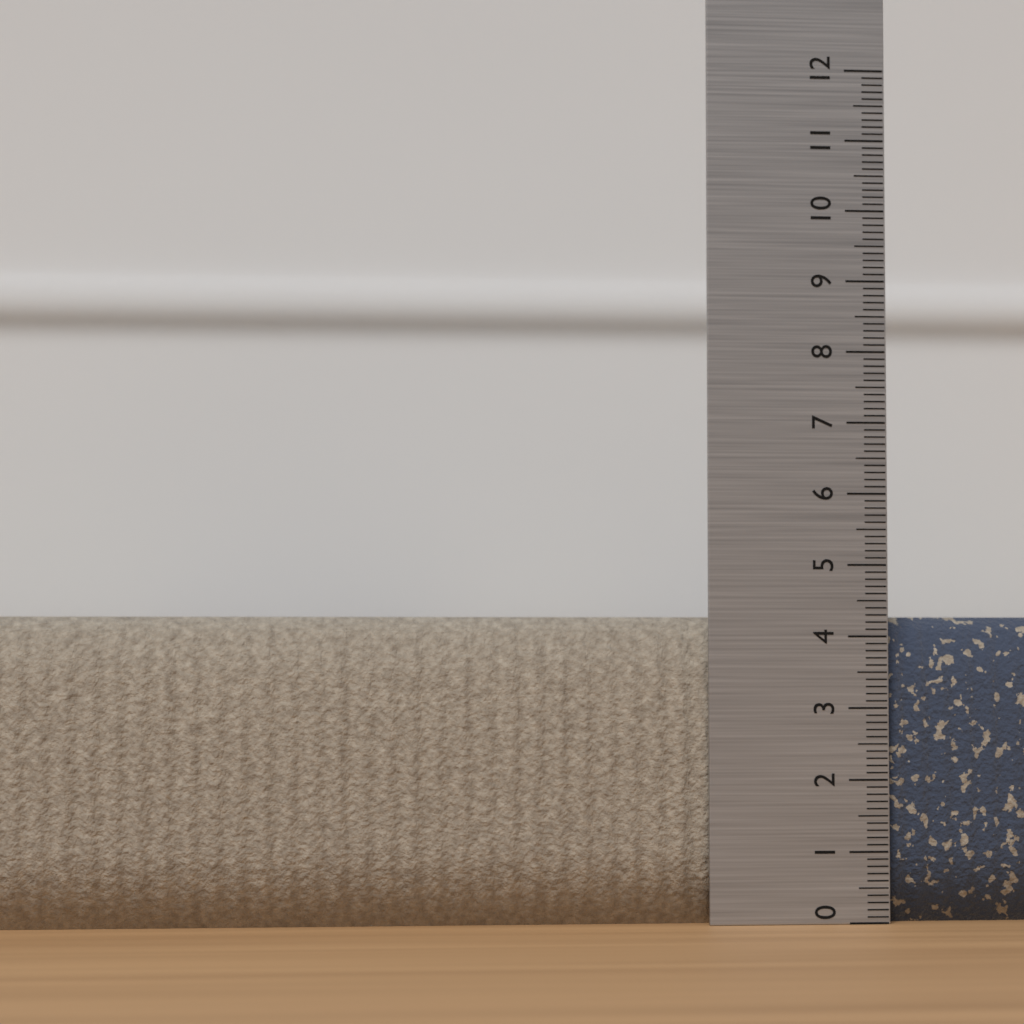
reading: 4.3 (no unit)
